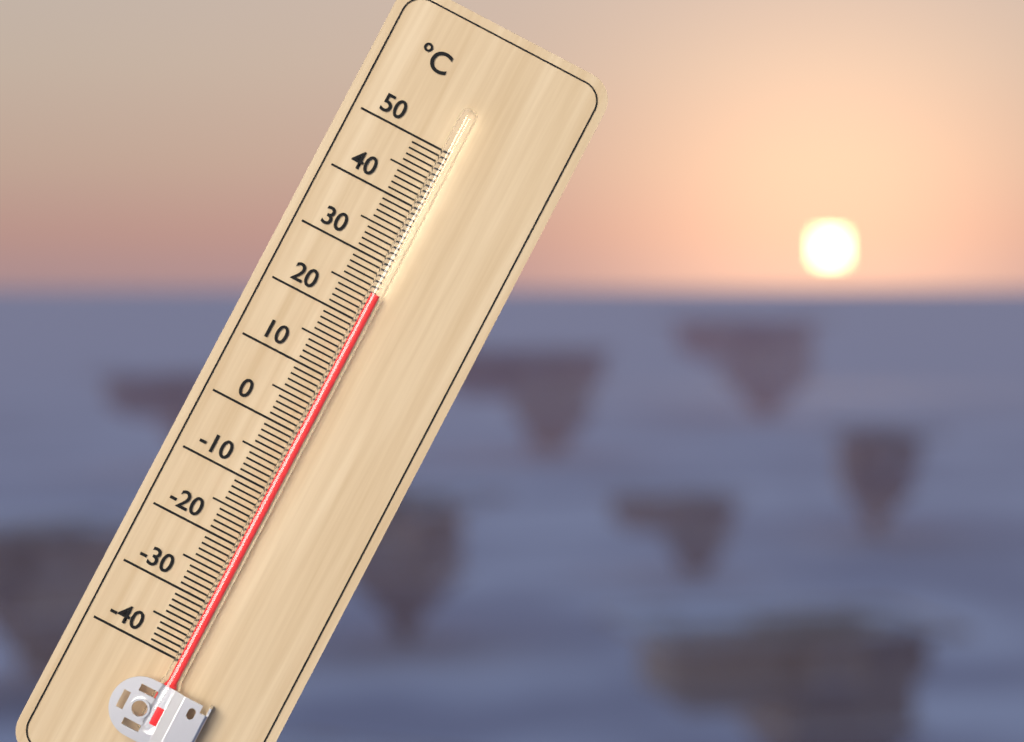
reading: 25 °C
